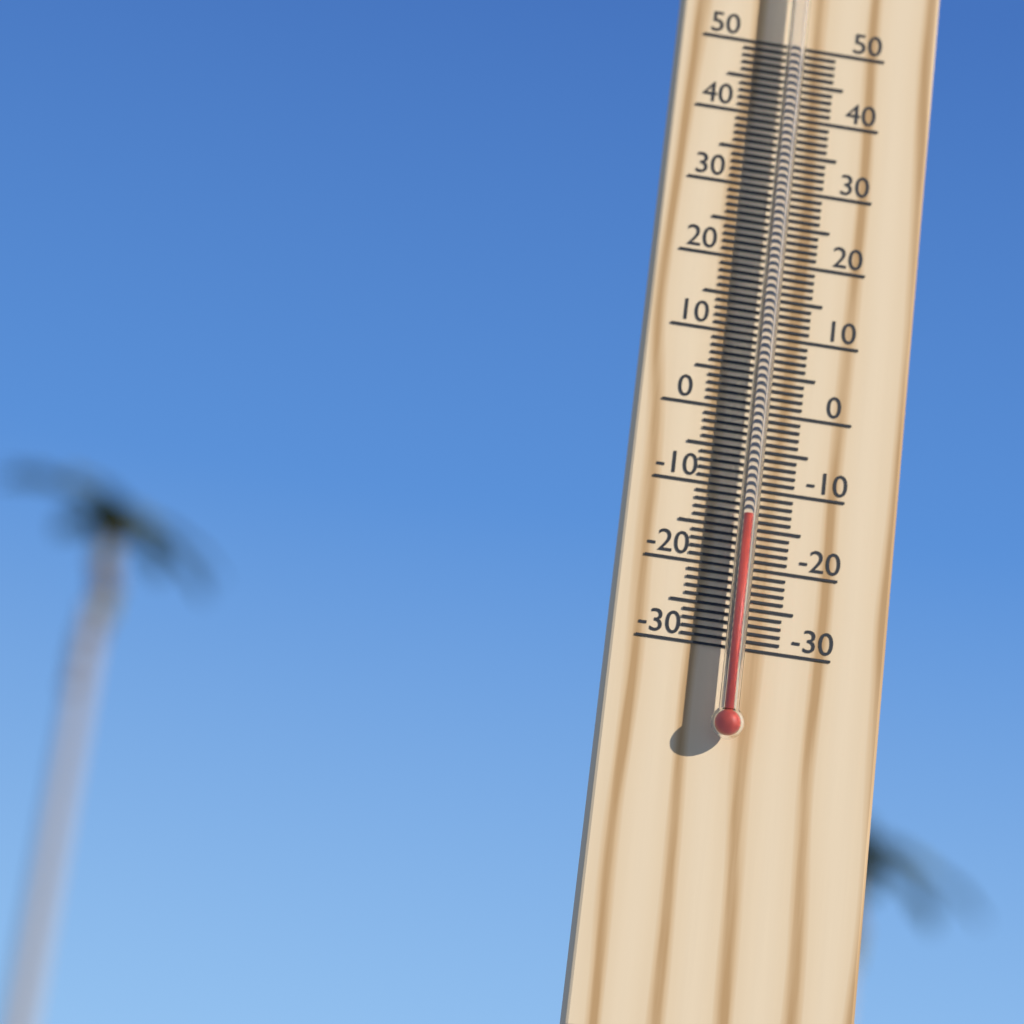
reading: -14 °C
